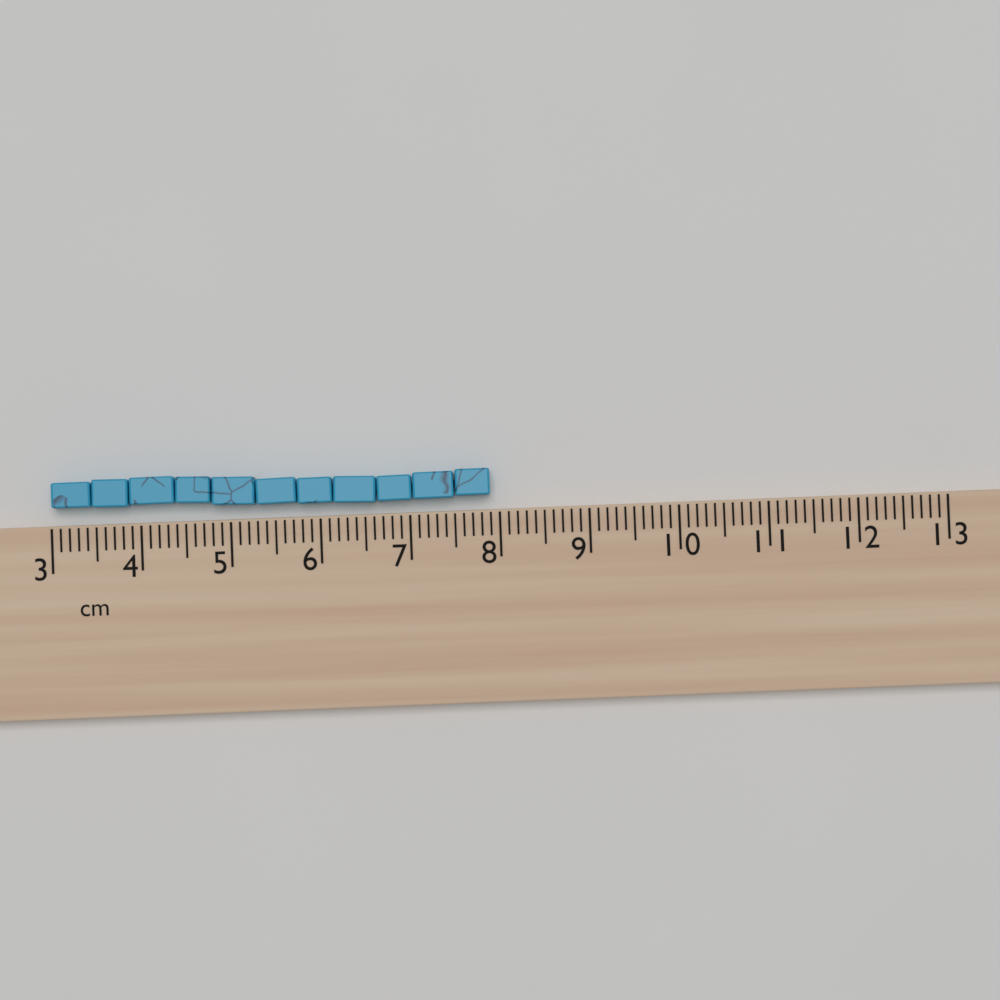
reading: 7.9 cm
